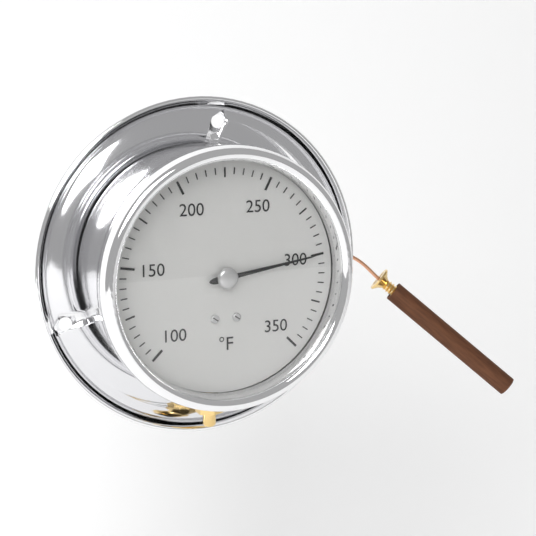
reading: 300 °F
